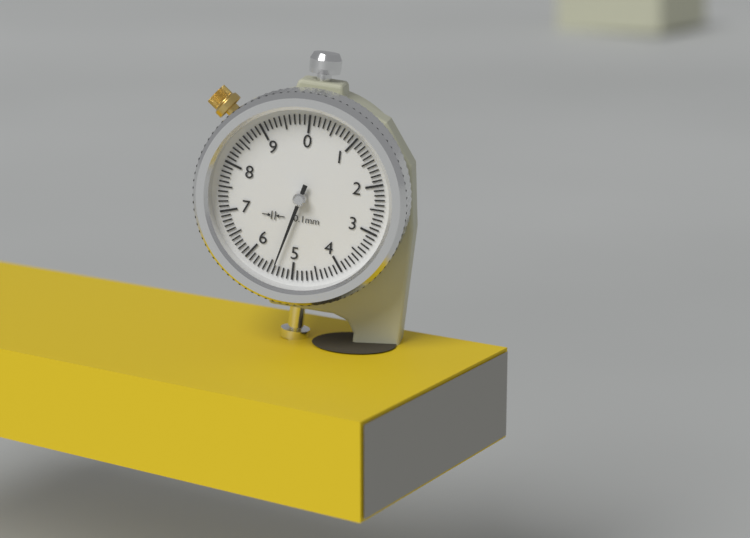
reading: 5.4 mm
